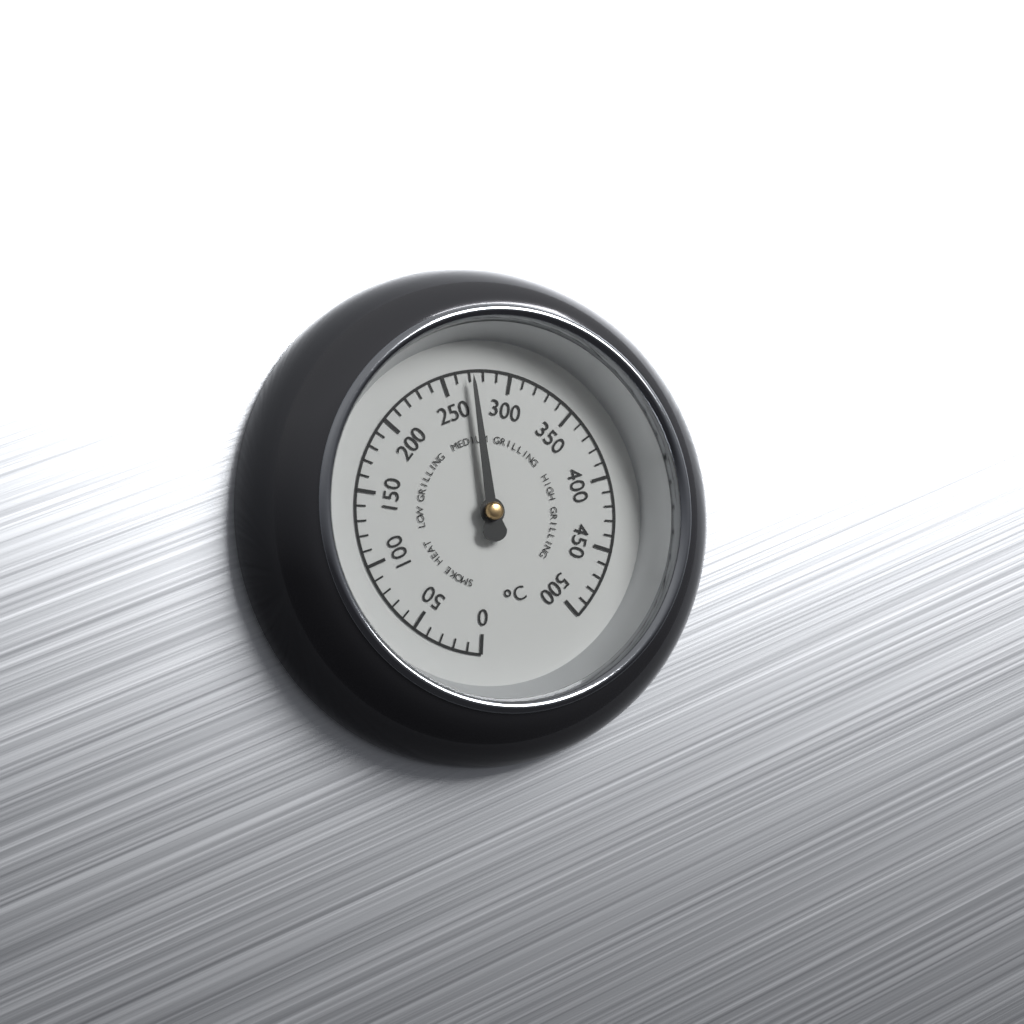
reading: 270 °C
